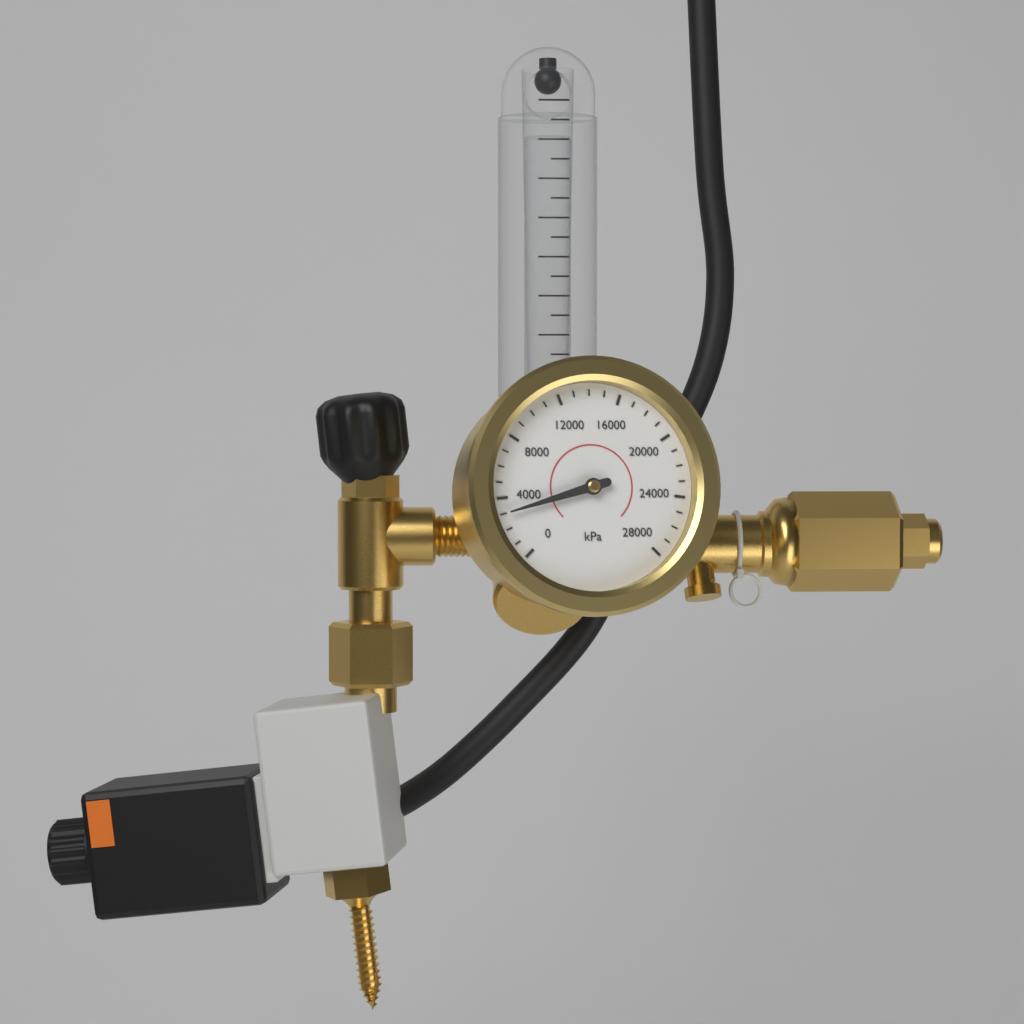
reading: 3000 kPa
